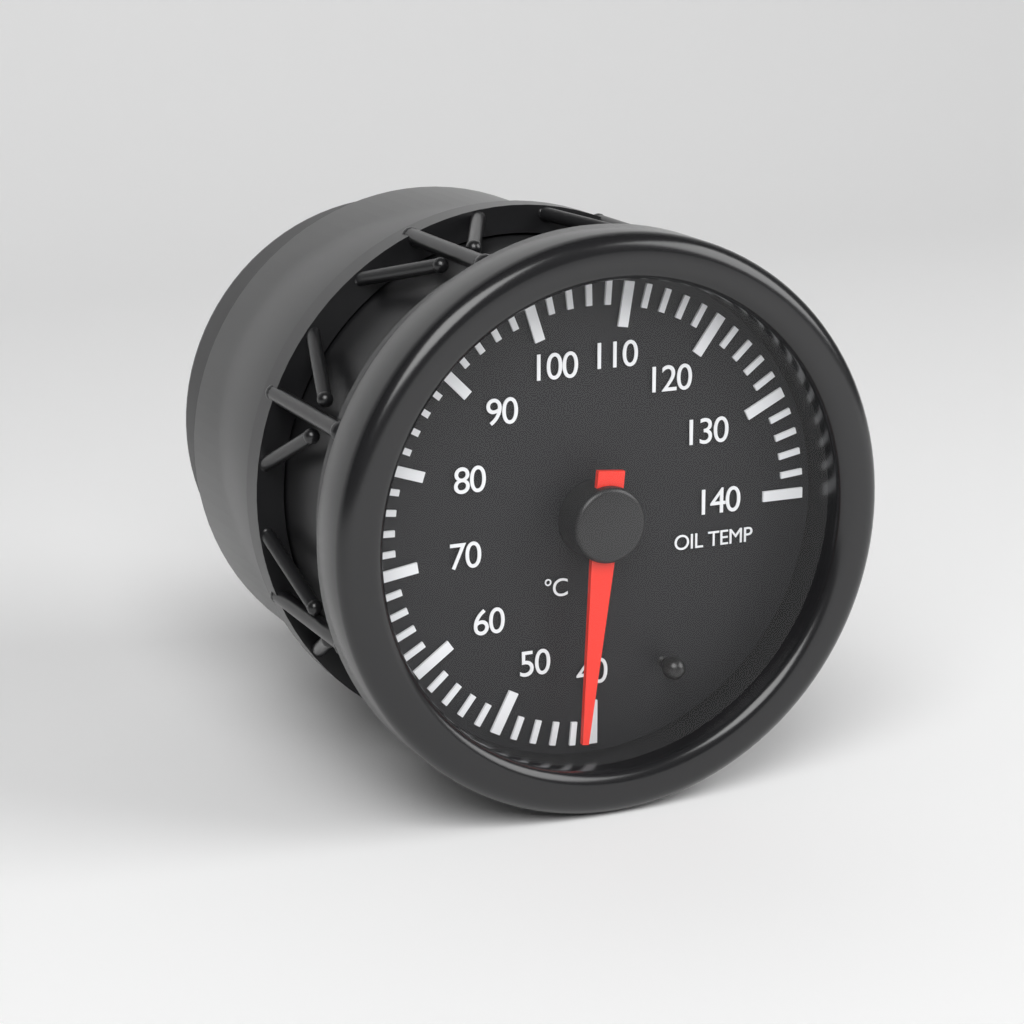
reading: 42 °C
